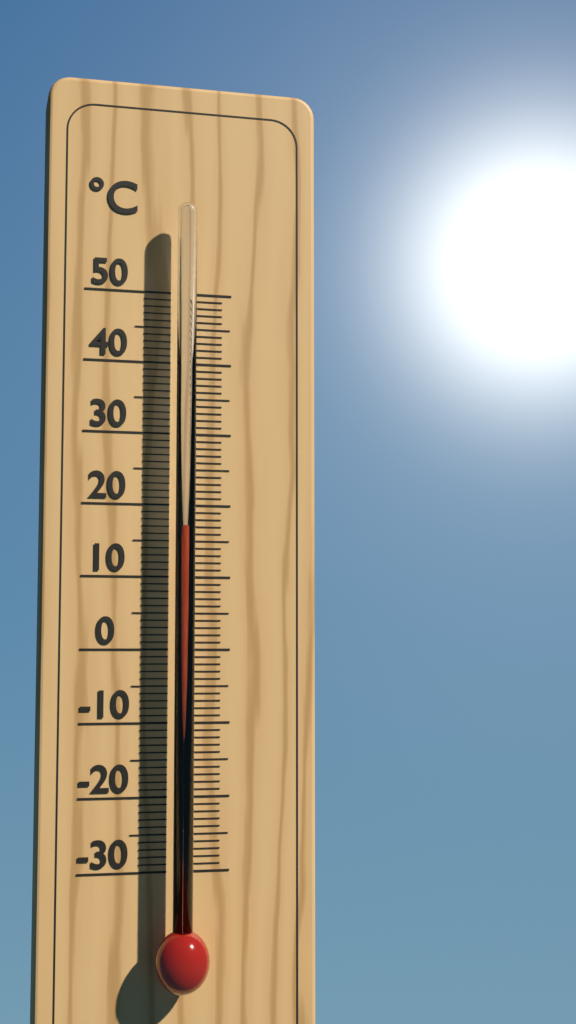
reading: 17 °C
